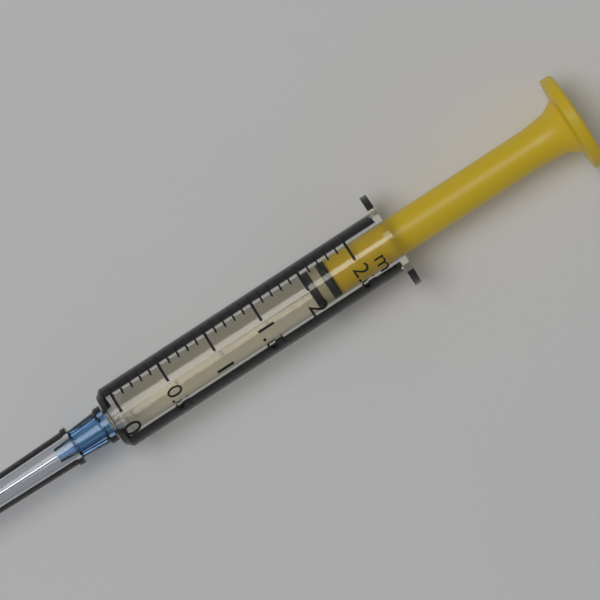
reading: 2.0 ml
